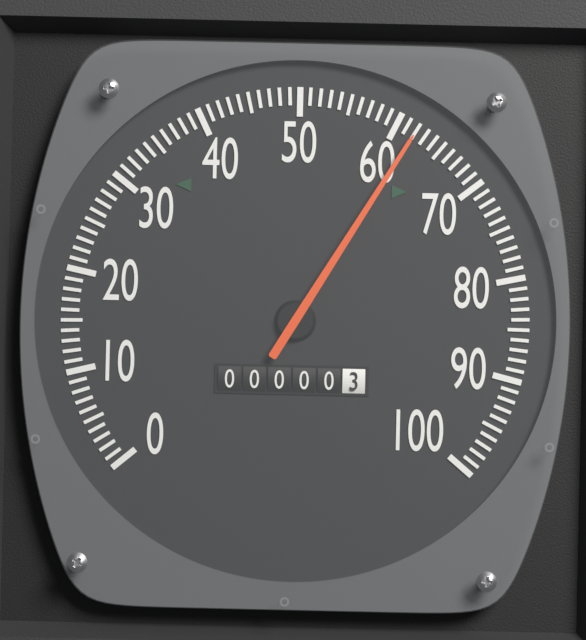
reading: 62 (no unit)
